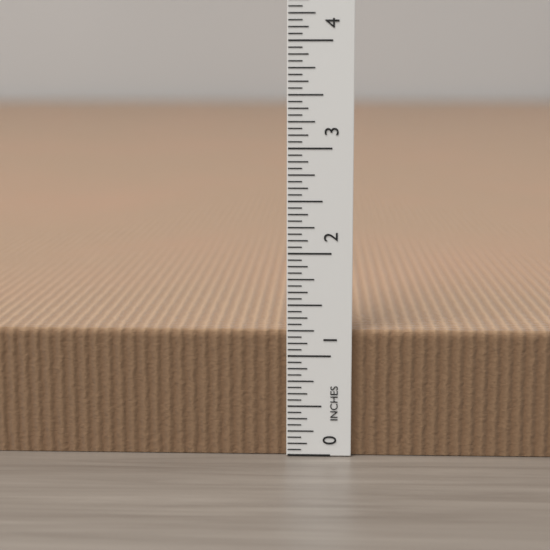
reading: 1.2500 in
